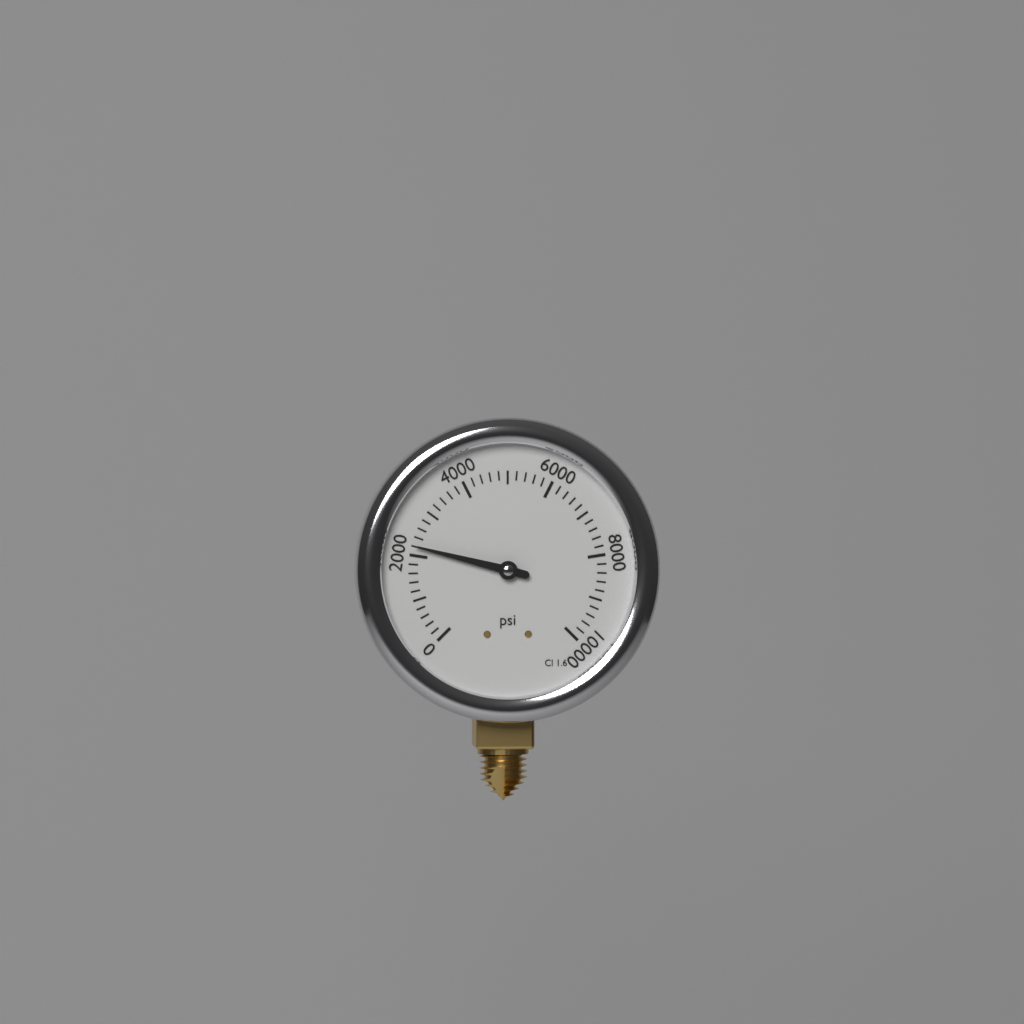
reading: 2200 psi
